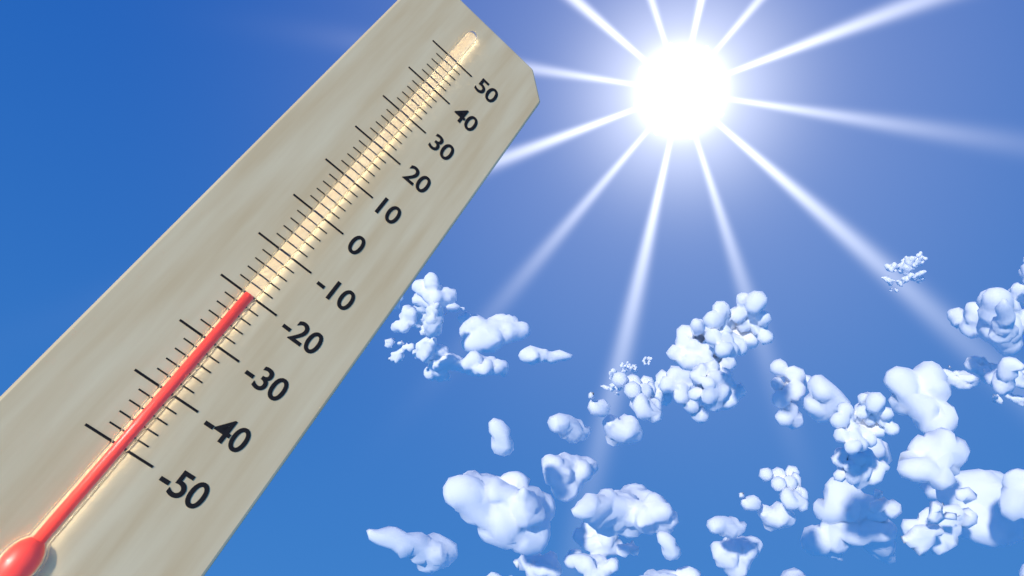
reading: -20 (no unit)
